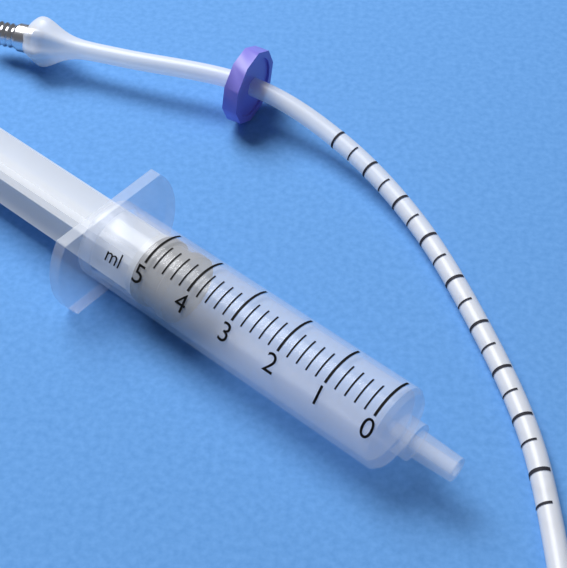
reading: 4.4 ml
